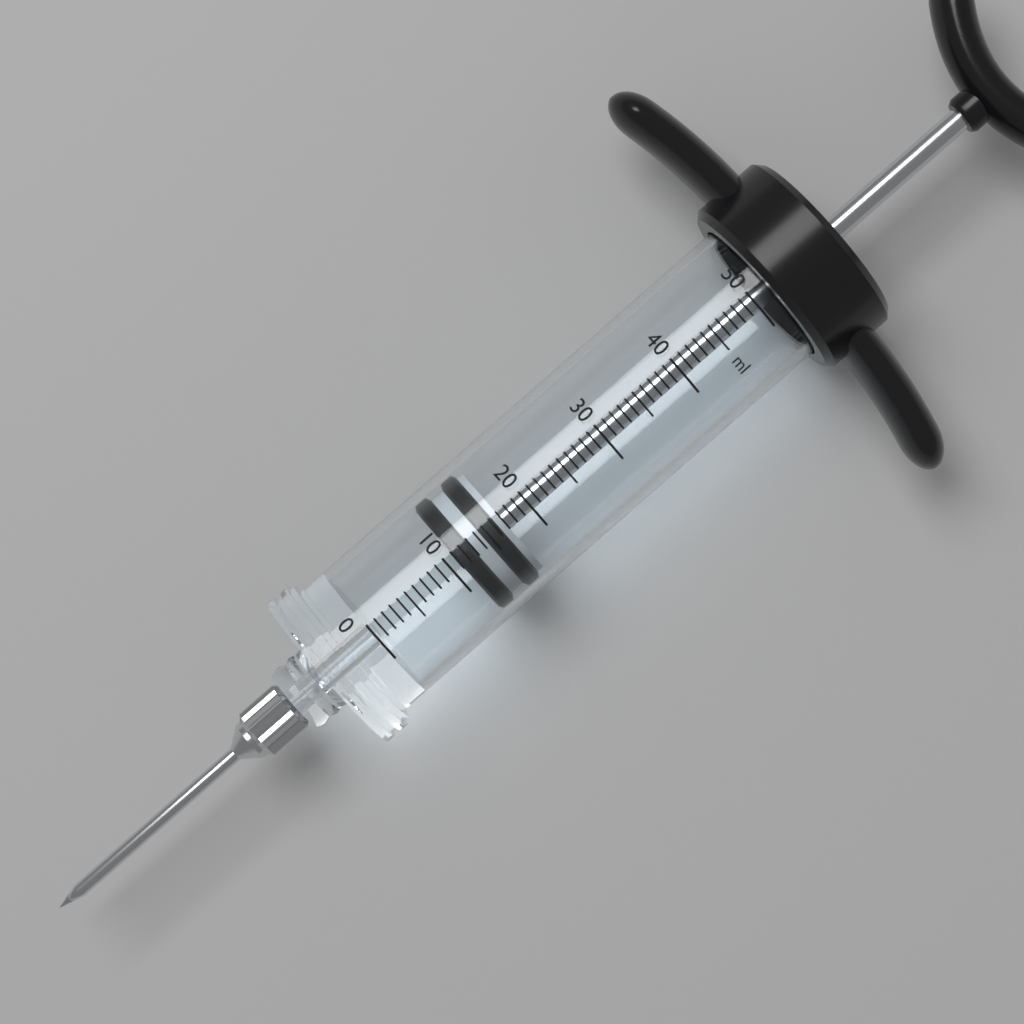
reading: 11 ml
